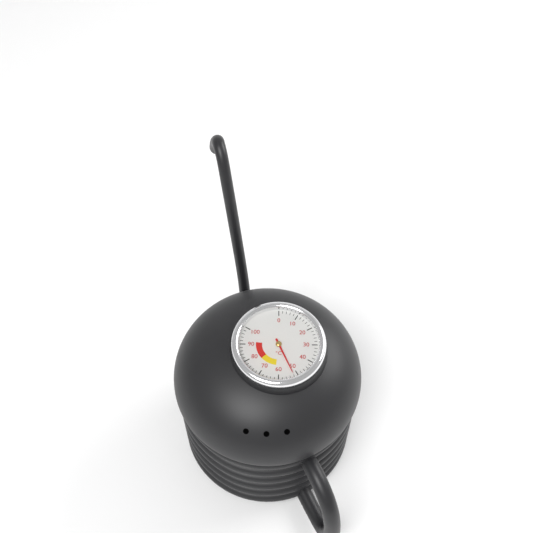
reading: 52 °C
